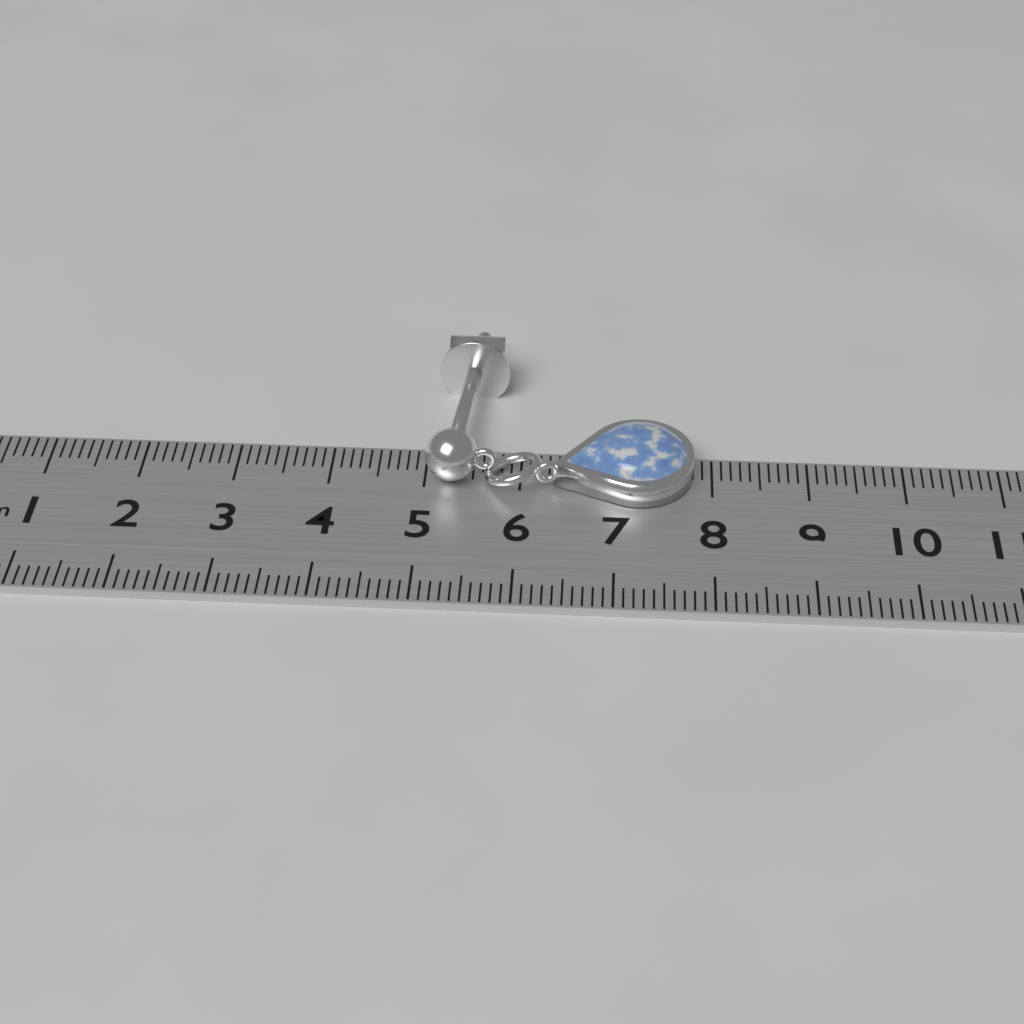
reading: 7.8 cm
